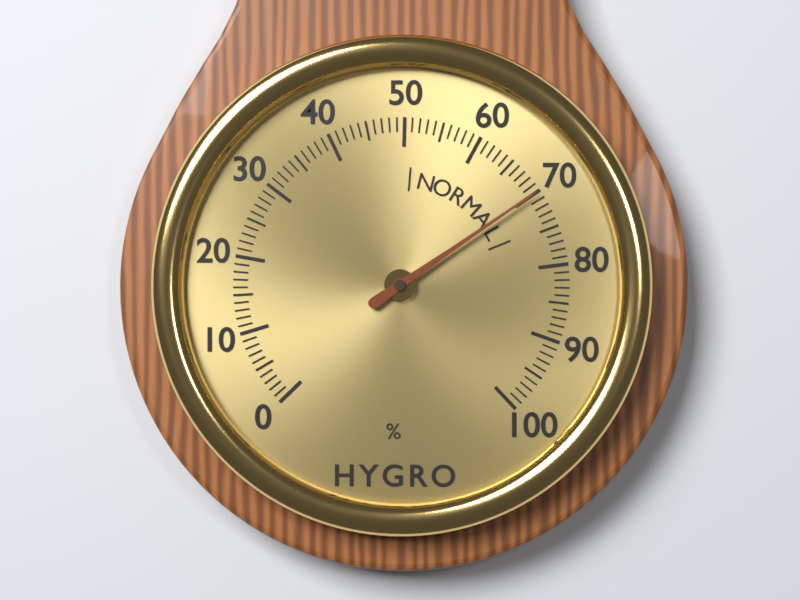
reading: 70 %
